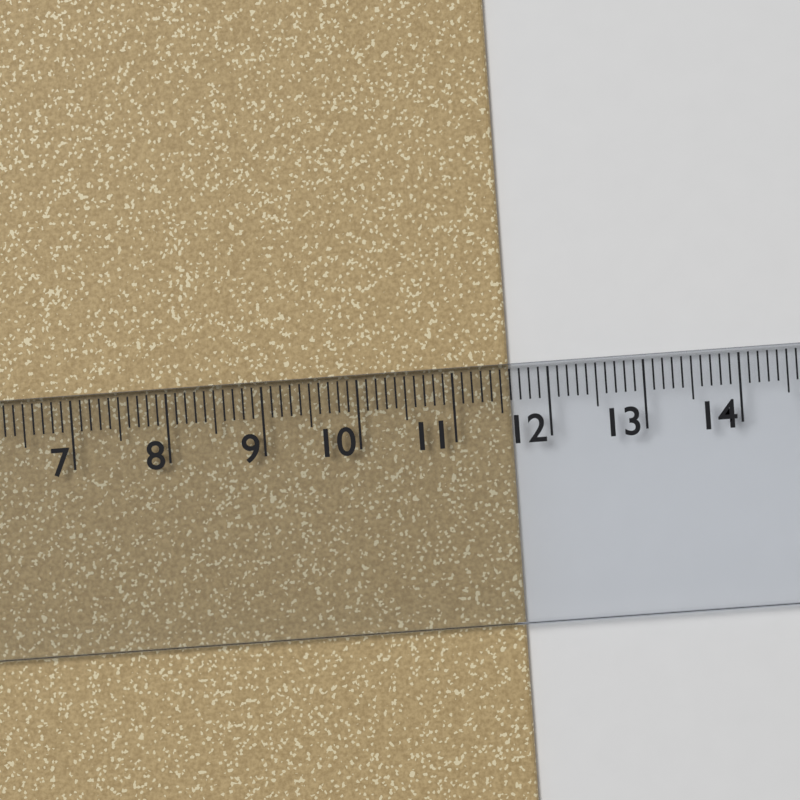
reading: 11.6 cm
